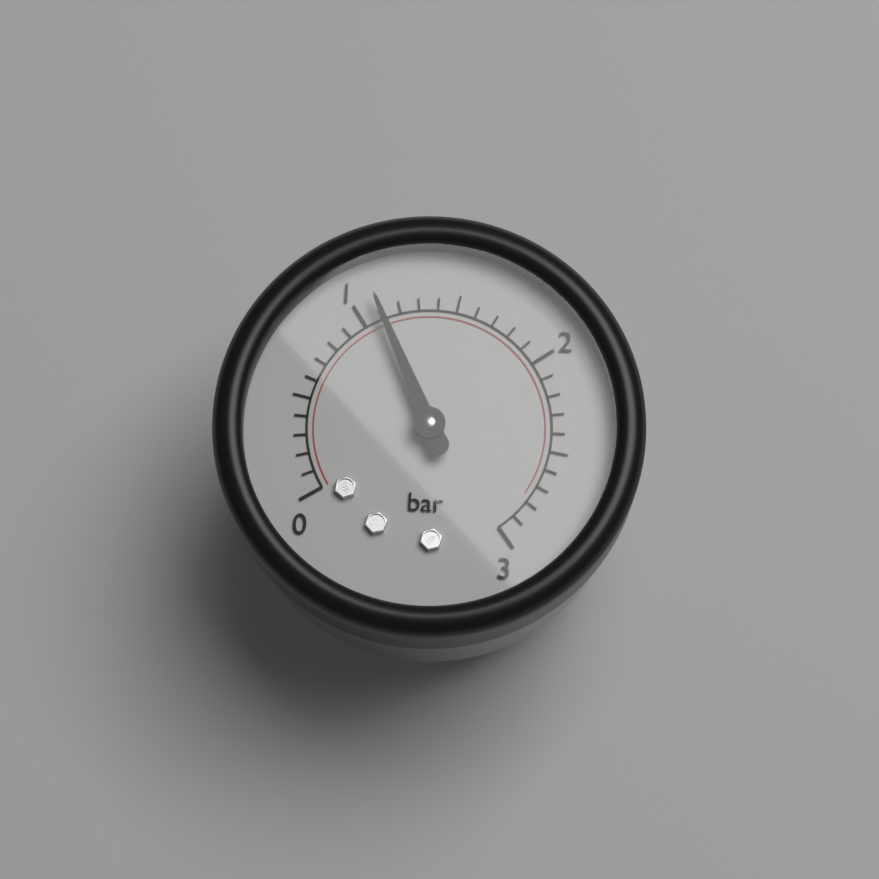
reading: 1.1 bar
